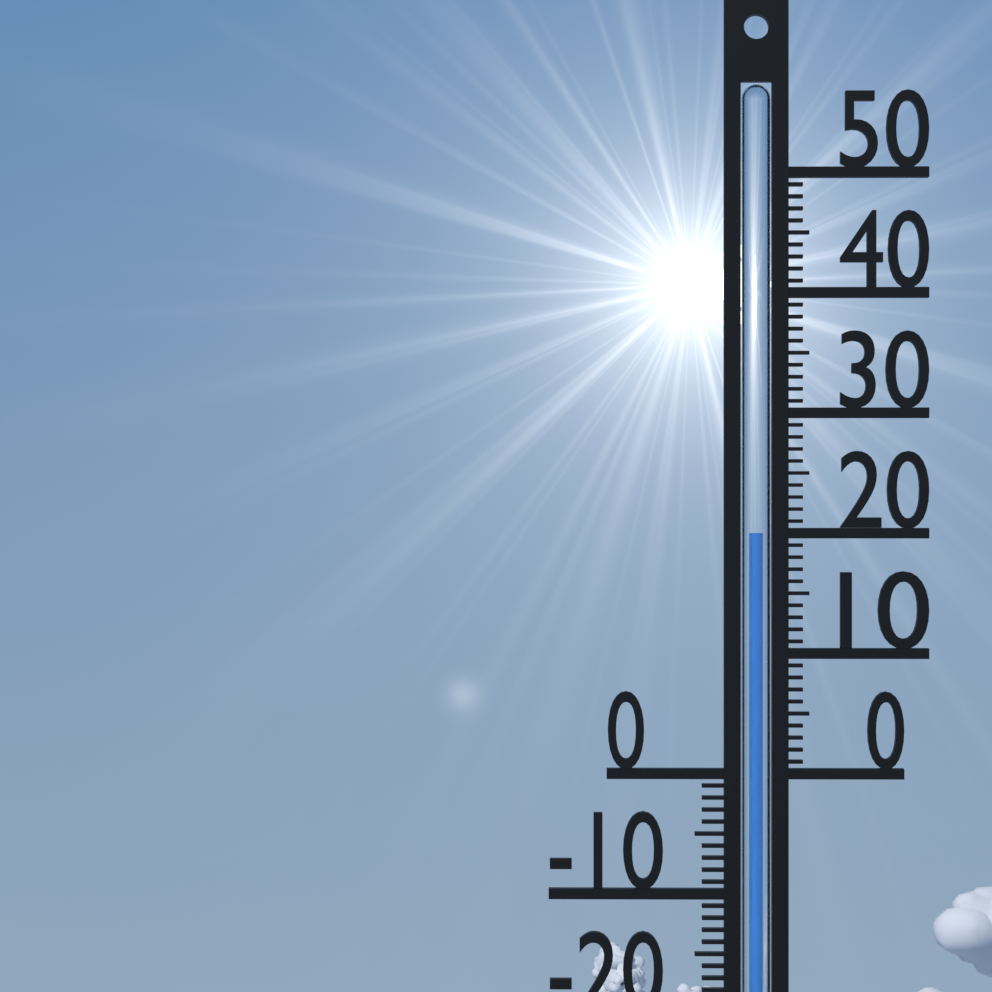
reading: 20 °C
